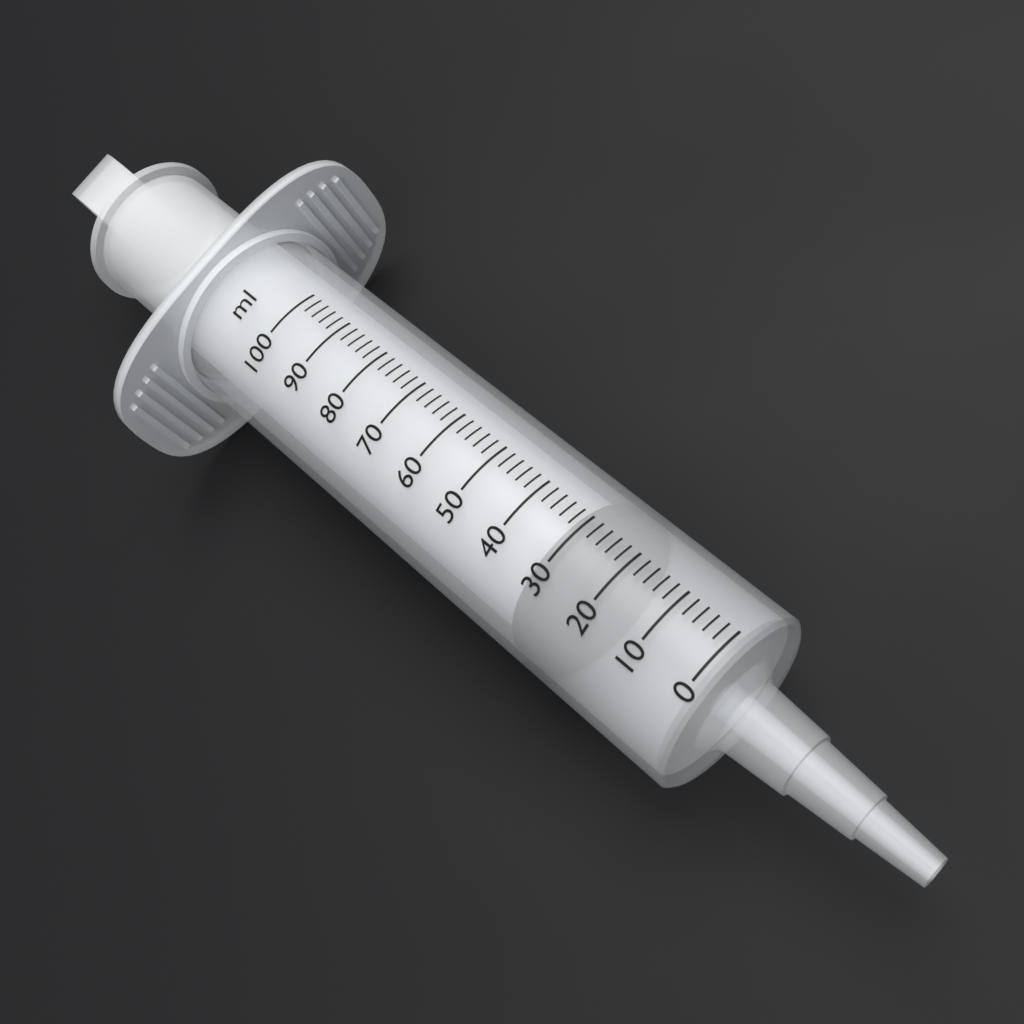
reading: 24 ml
